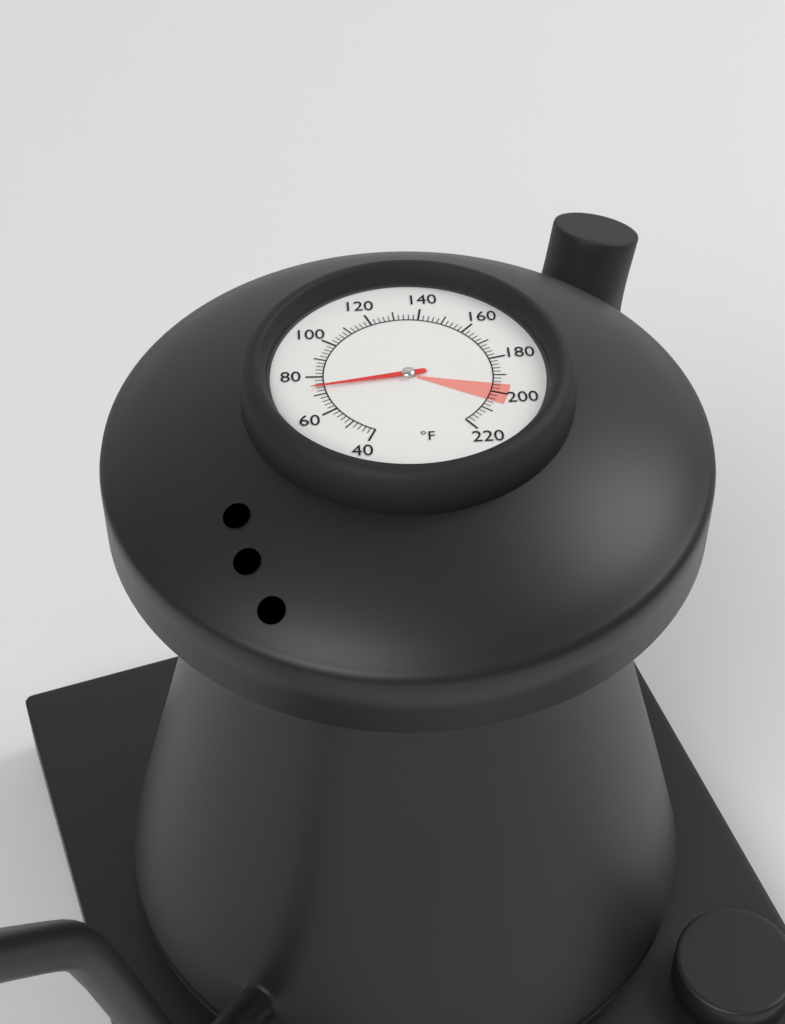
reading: 74 °F
